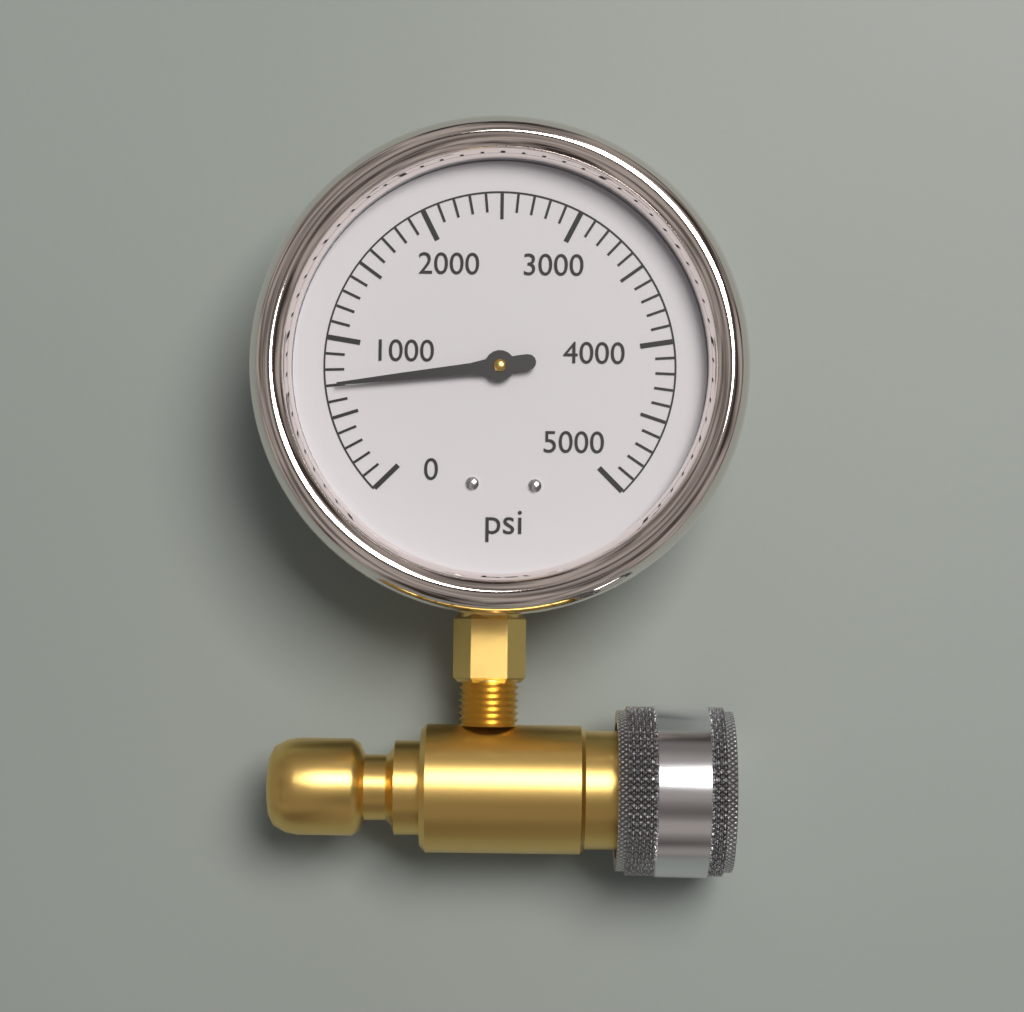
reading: 700 psi
